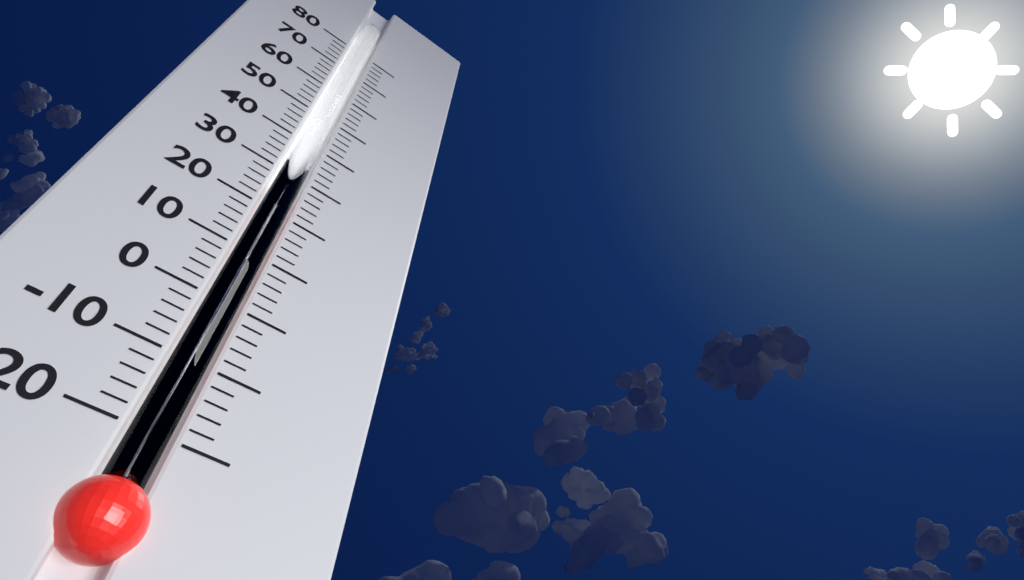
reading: 26 (no unit)
